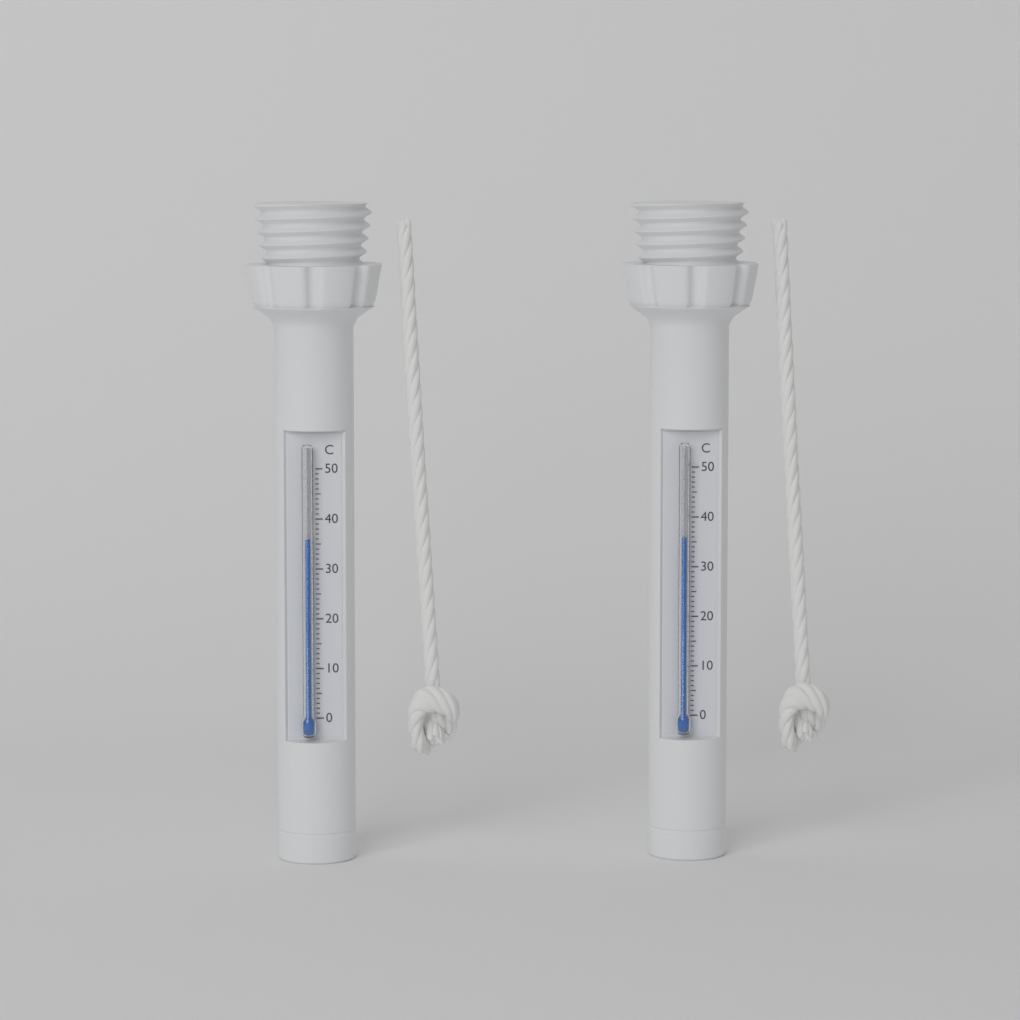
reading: 36 °C
